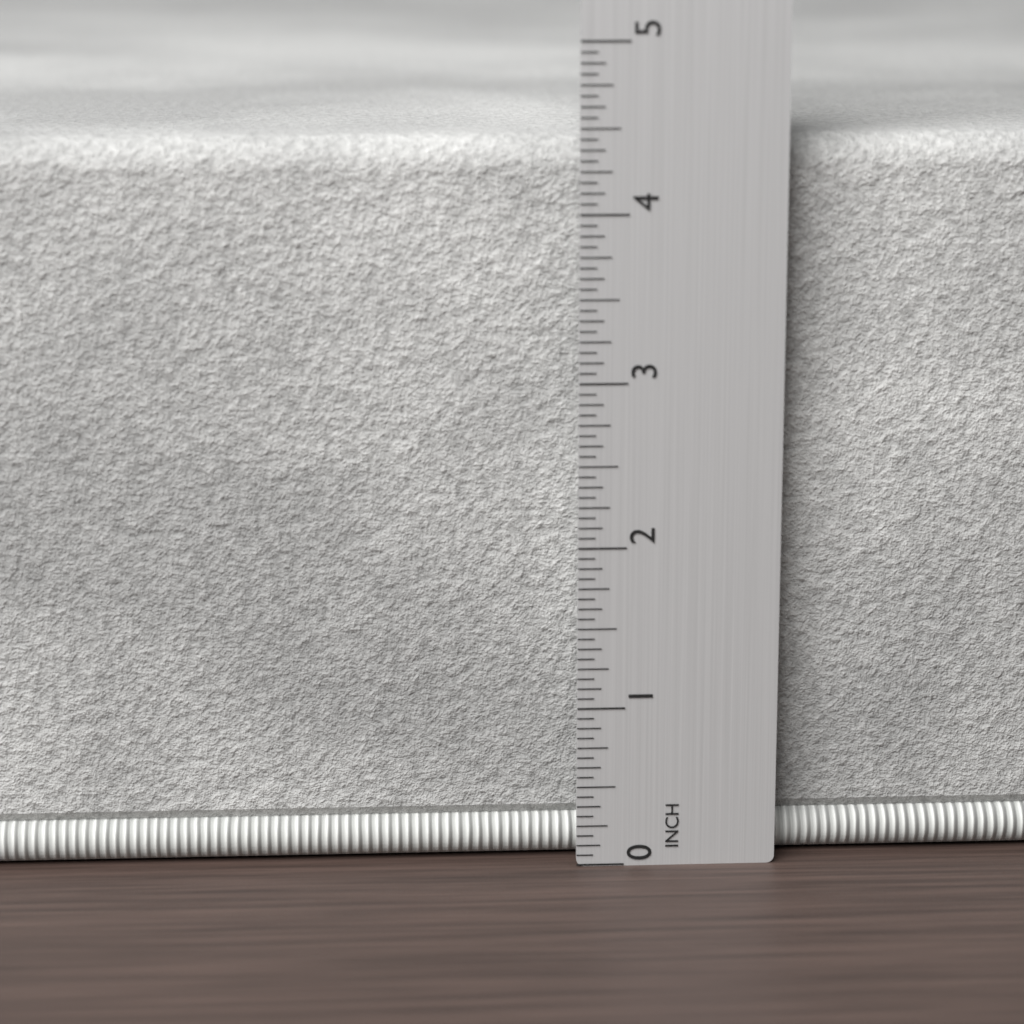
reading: 4.4375 in
